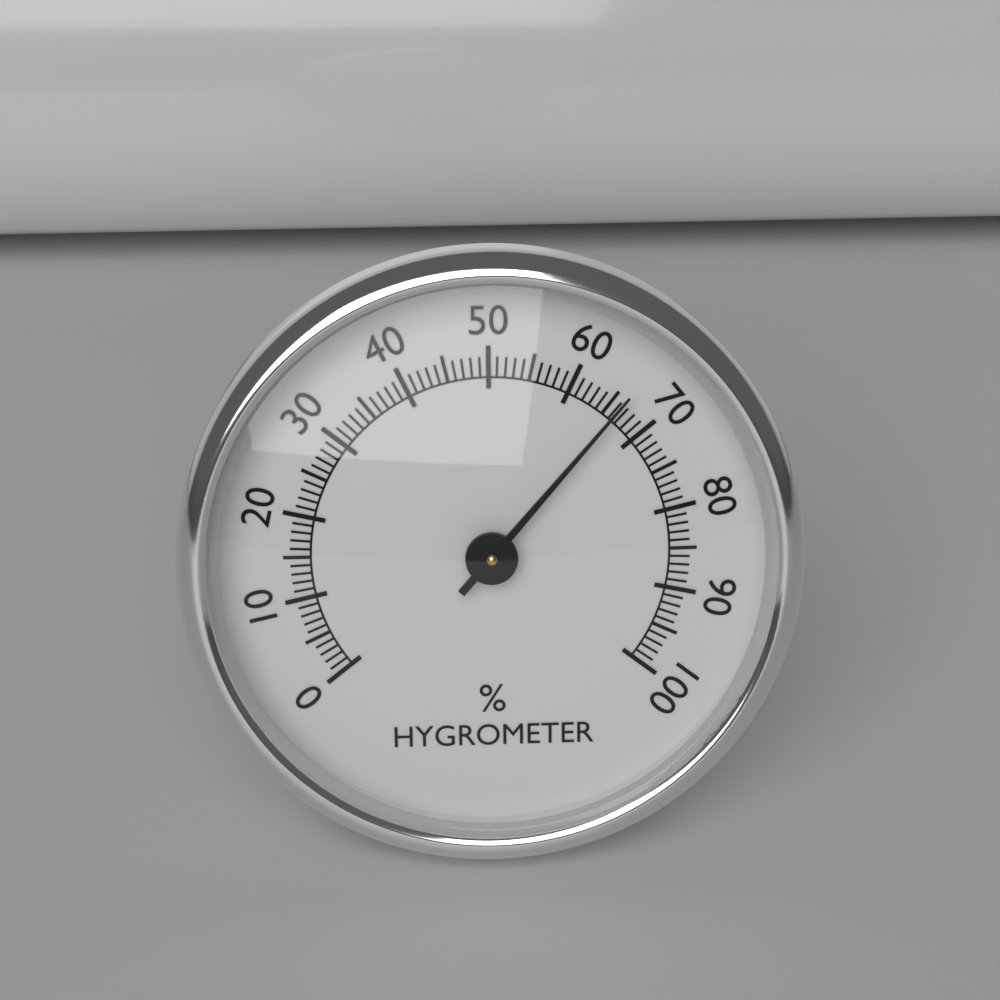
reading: 66 %
